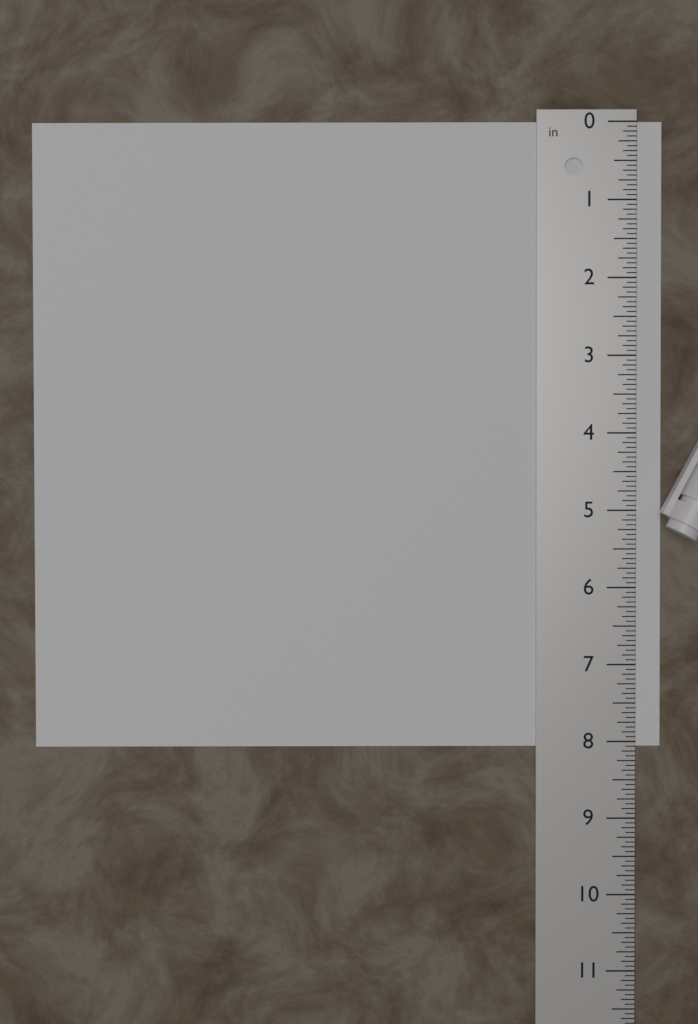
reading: 8.0625 in
